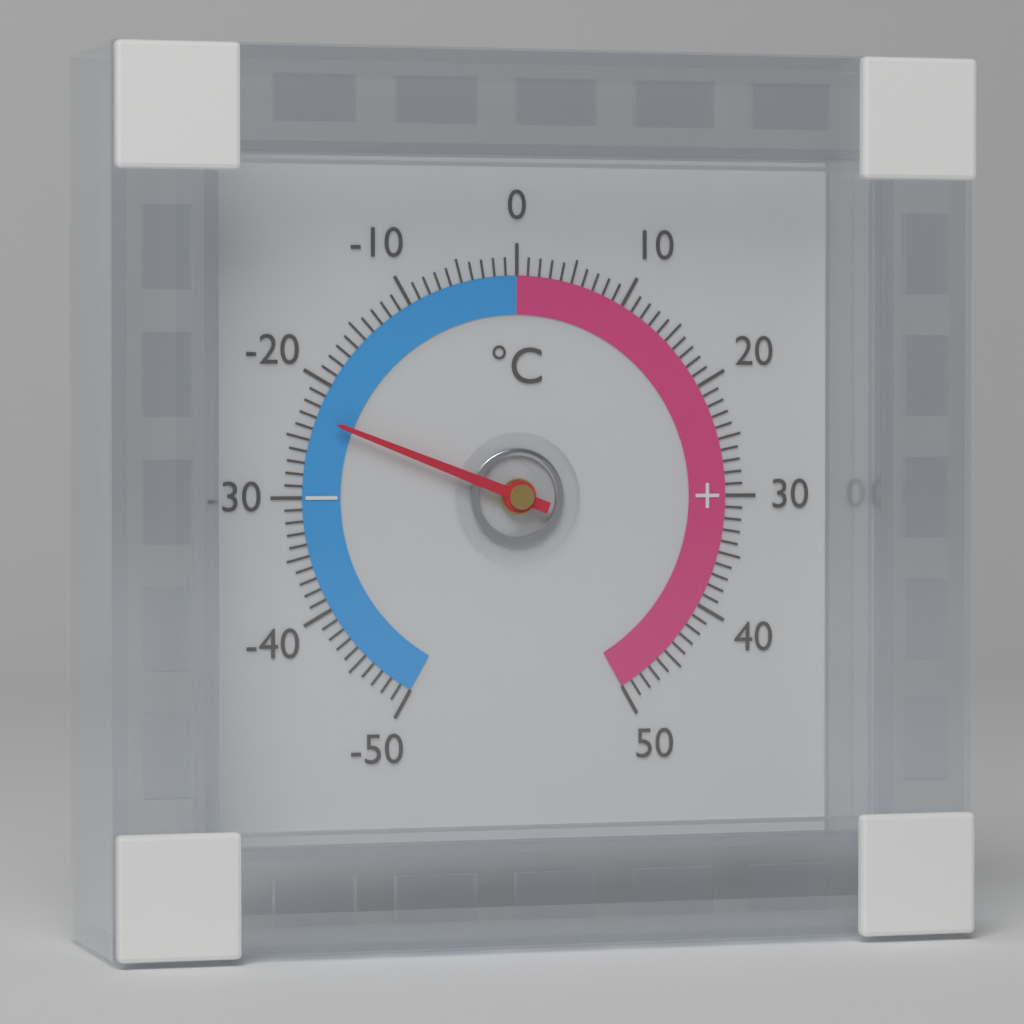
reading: -23 °C
